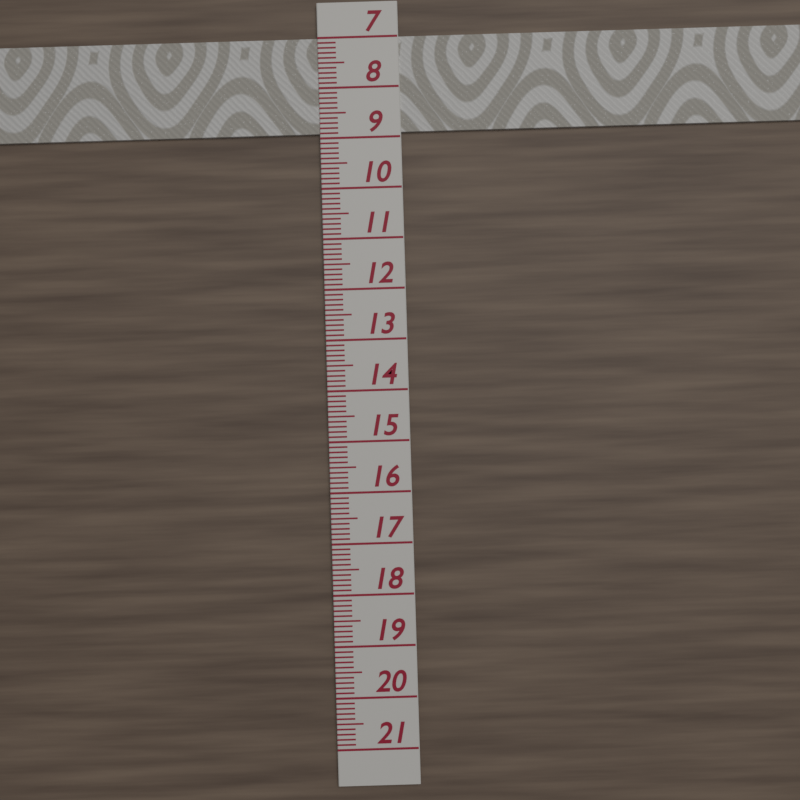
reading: 8.9 (no unit)
